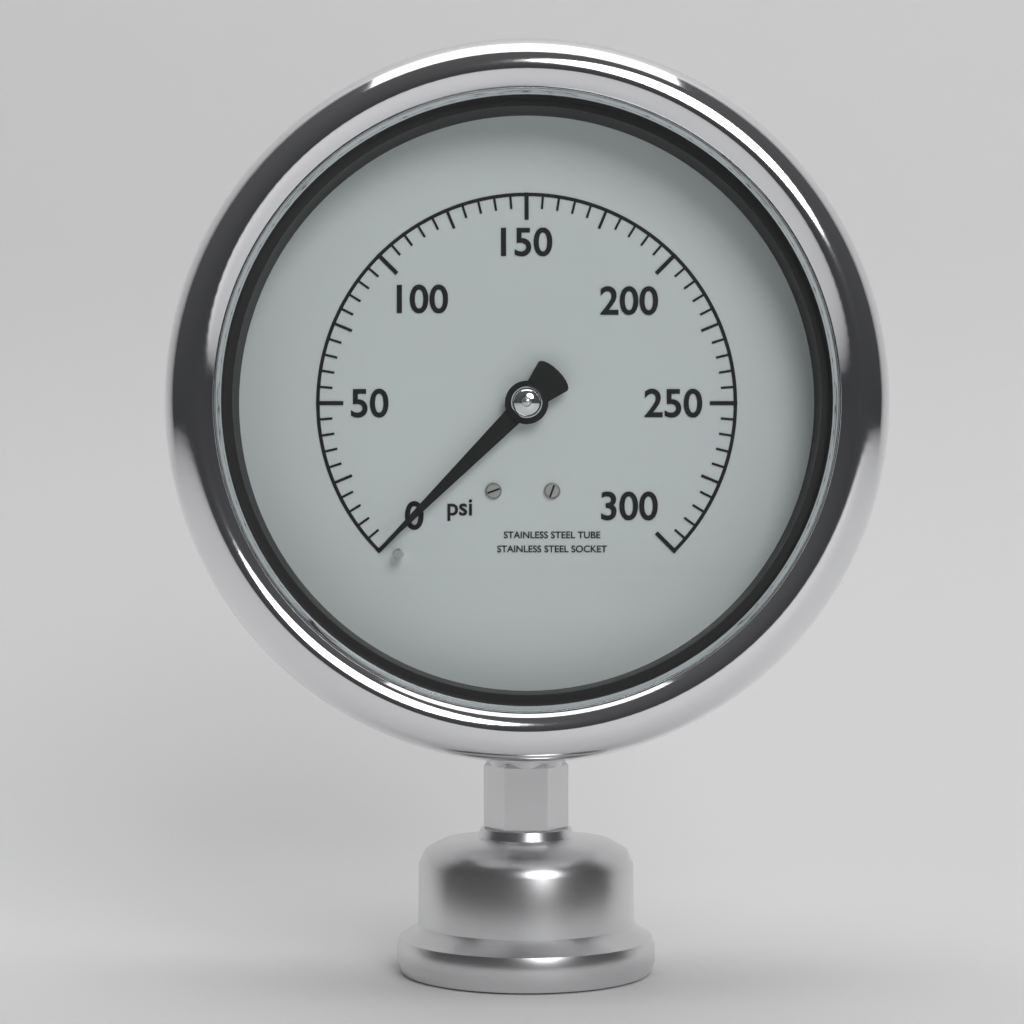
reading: 0 psi
